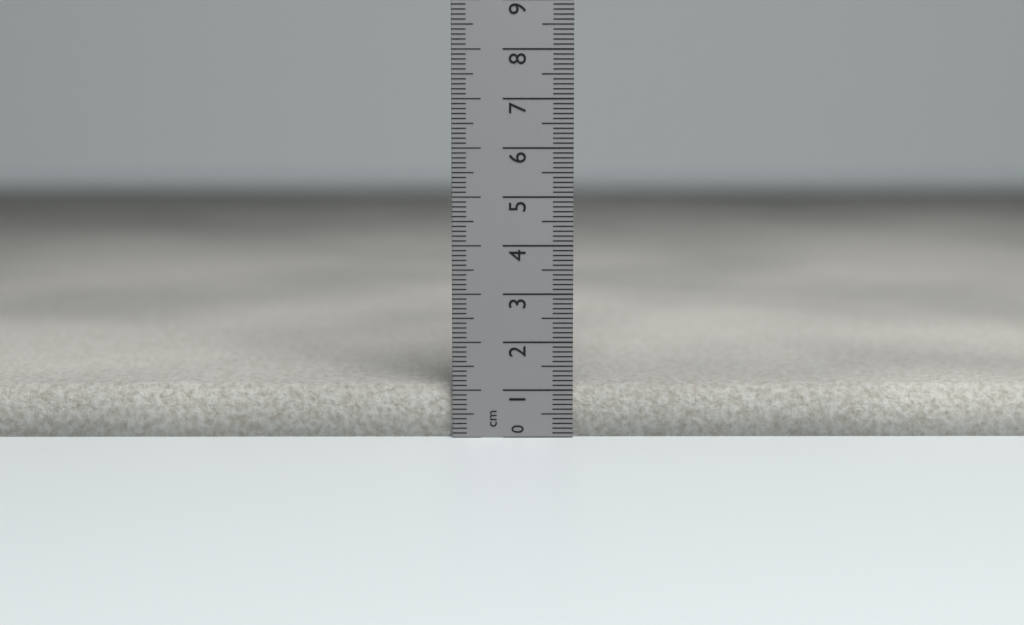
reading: 1.1 cm
